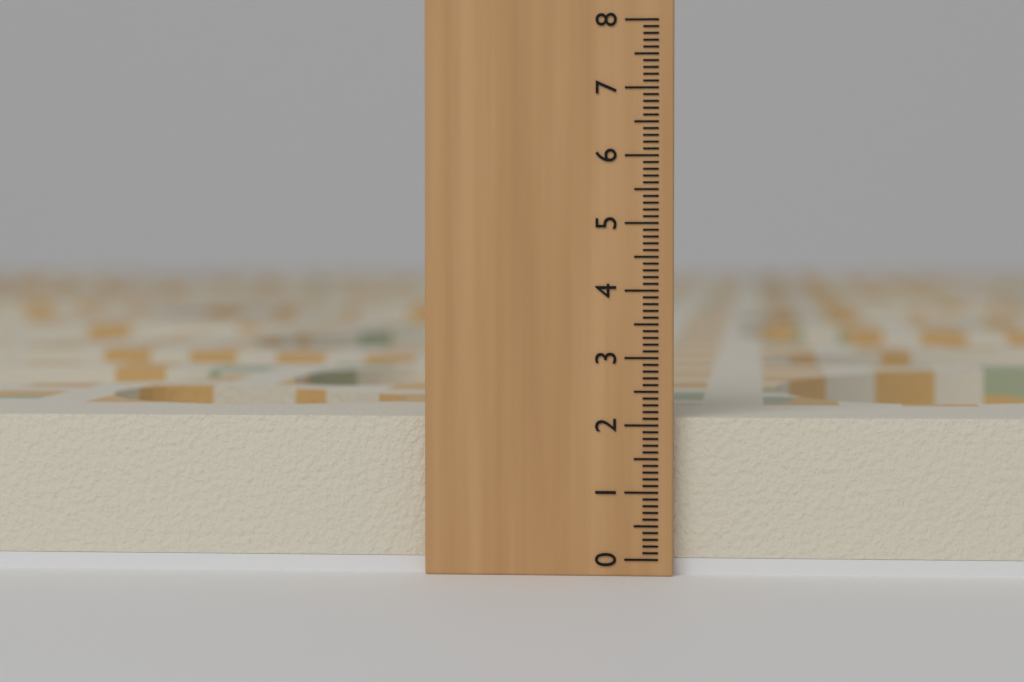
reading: 2.1 (no unit)
